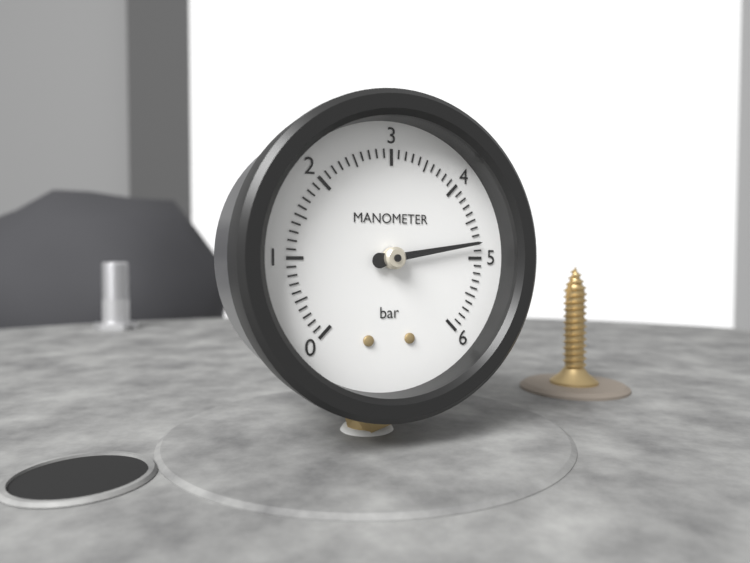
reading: 4.8 bar
